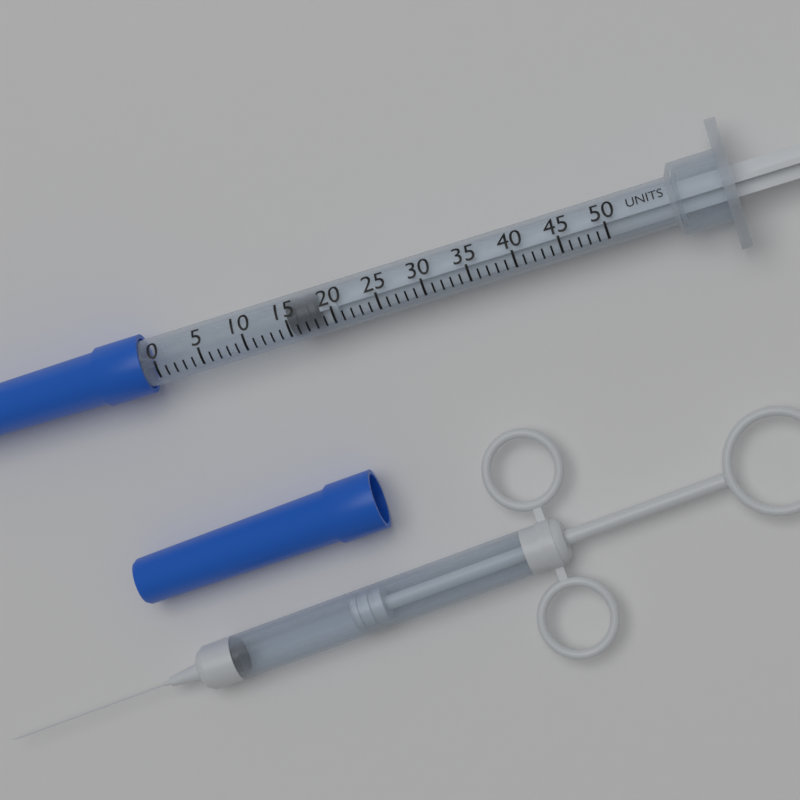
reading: 15 units
